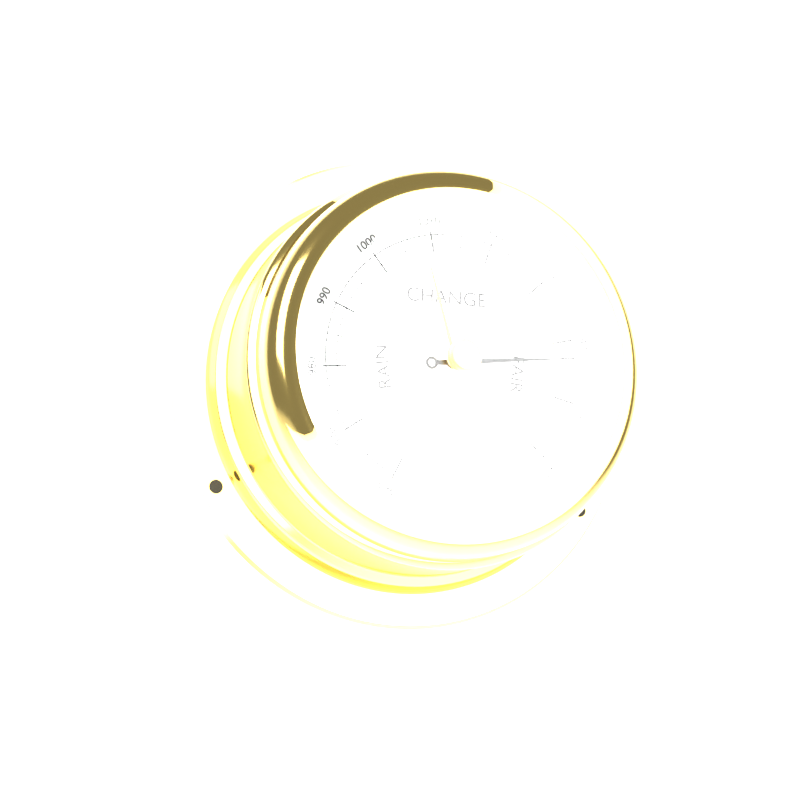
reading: 1043 mbar
